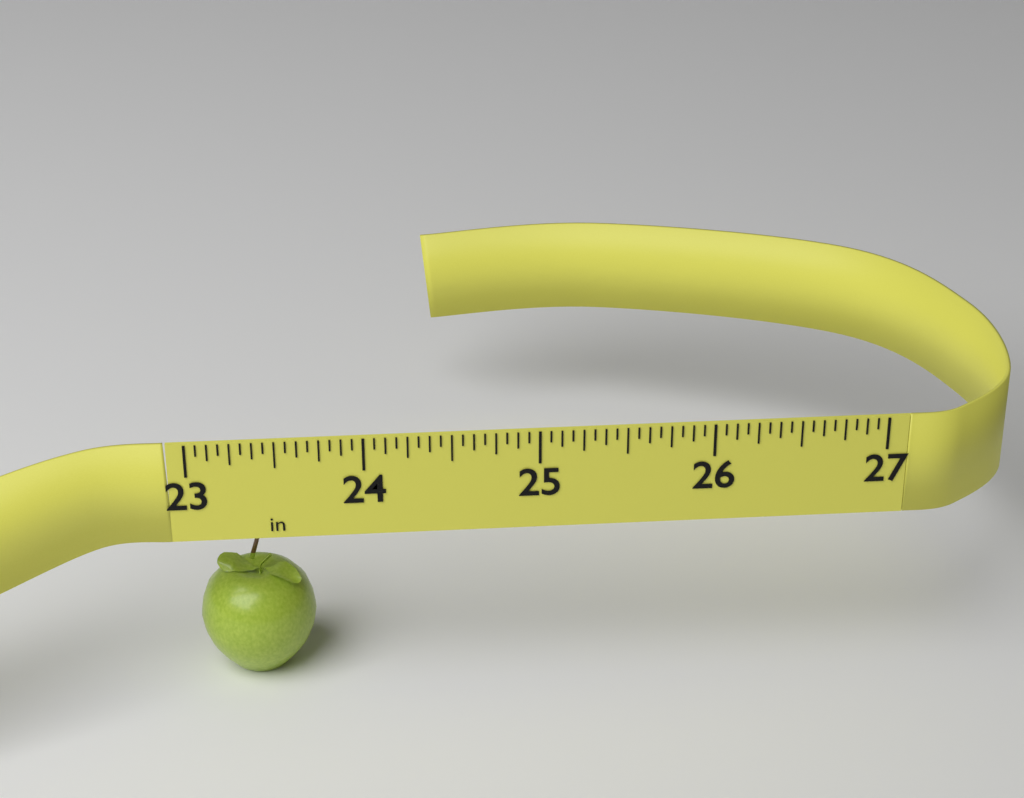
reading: 23.6875 in
